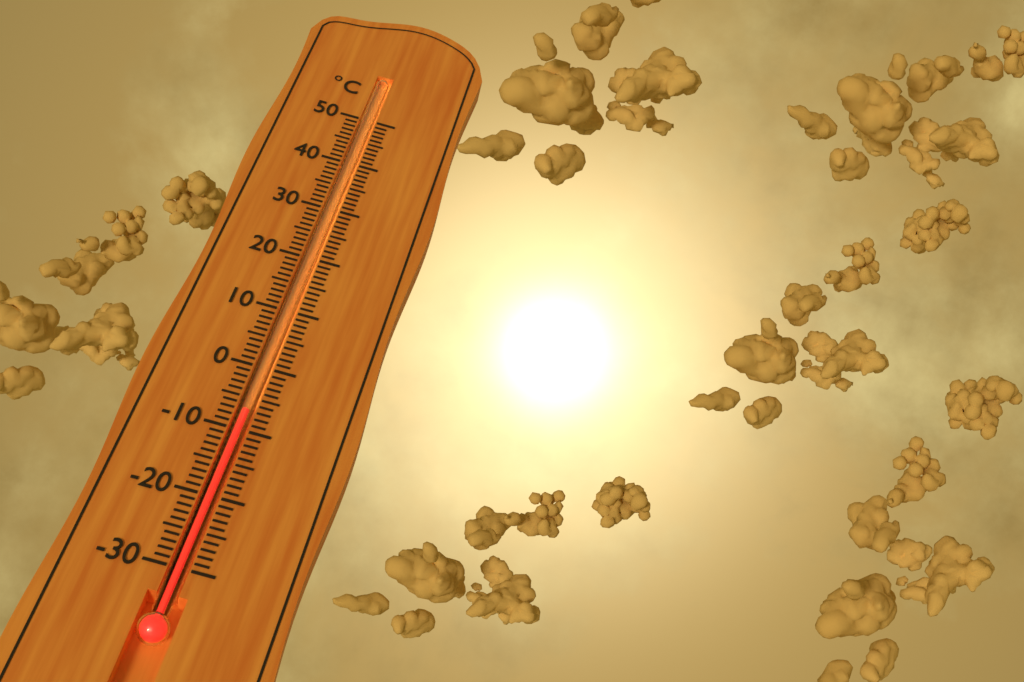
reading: -7 °C
